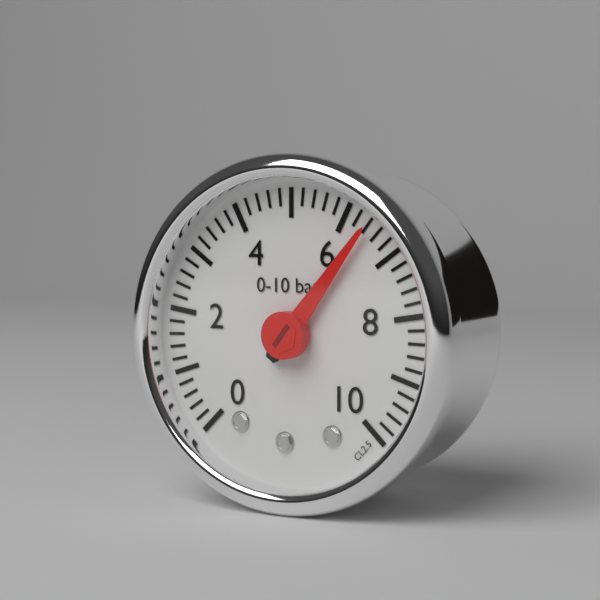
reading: 6.4 bar
